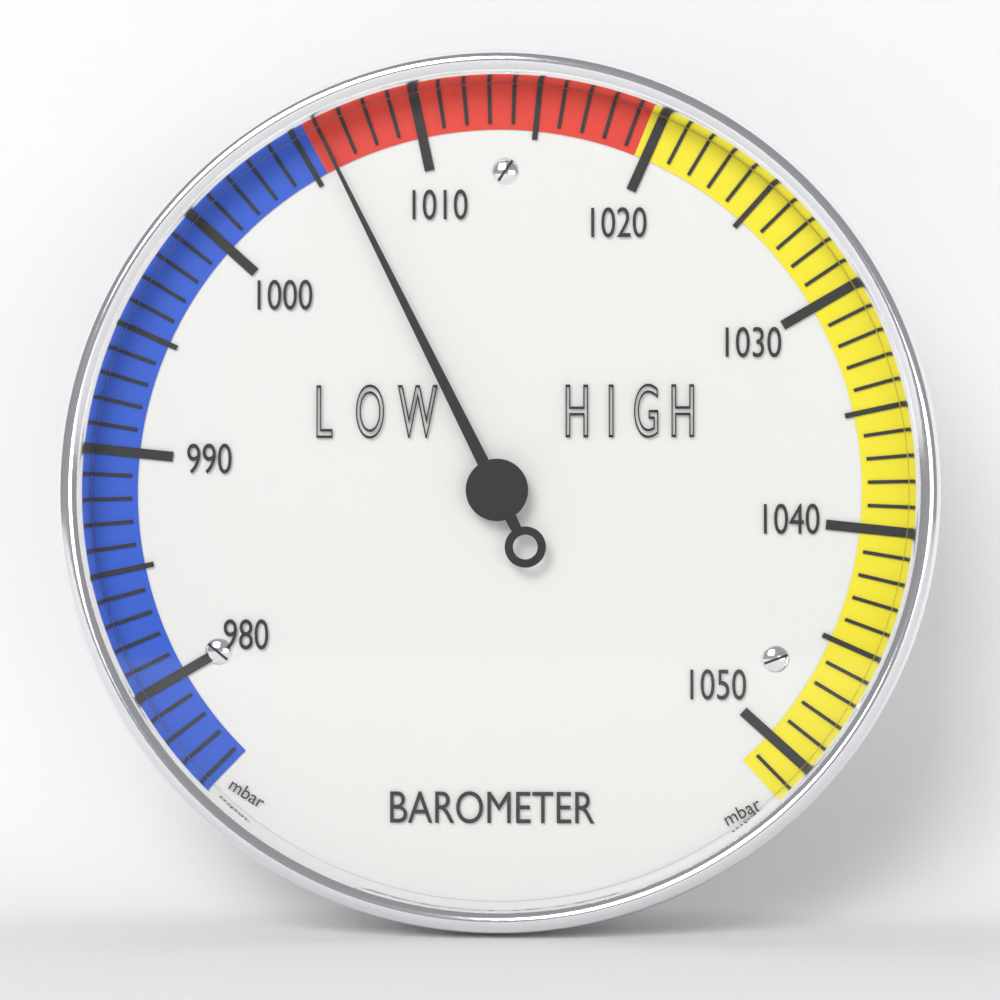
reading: 1006 mbar
